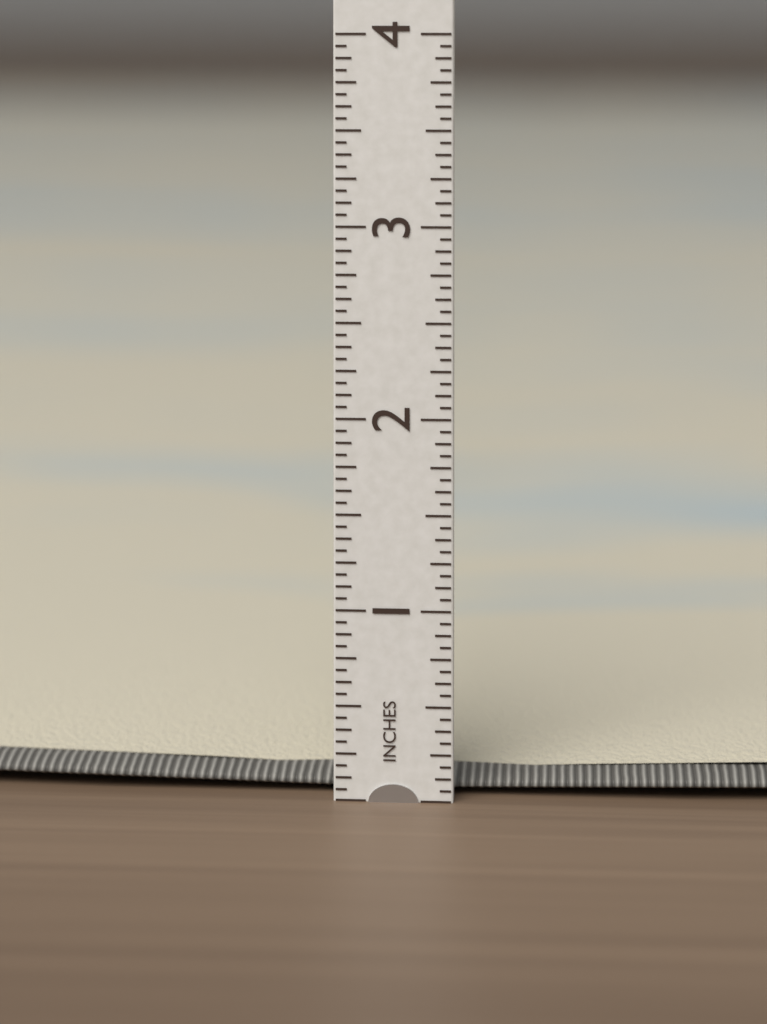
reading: 0.3750 in
